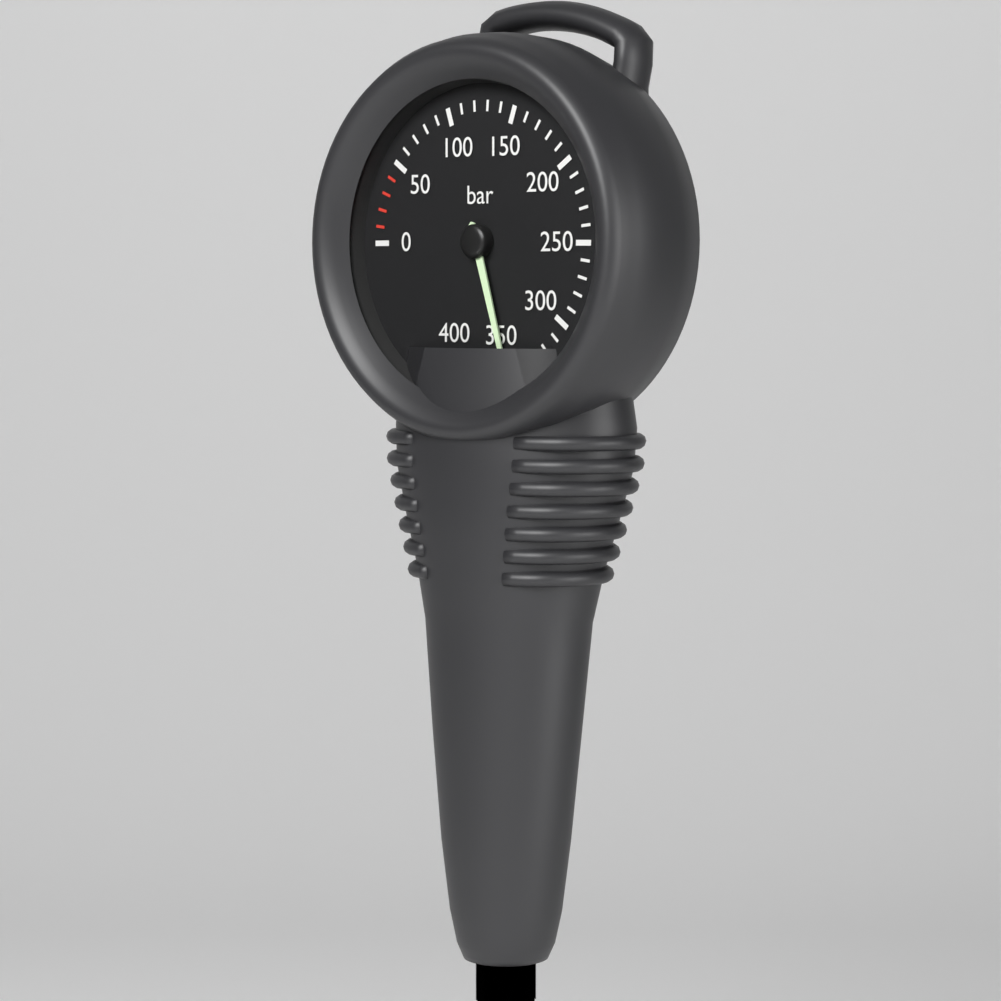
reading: 350 bar
